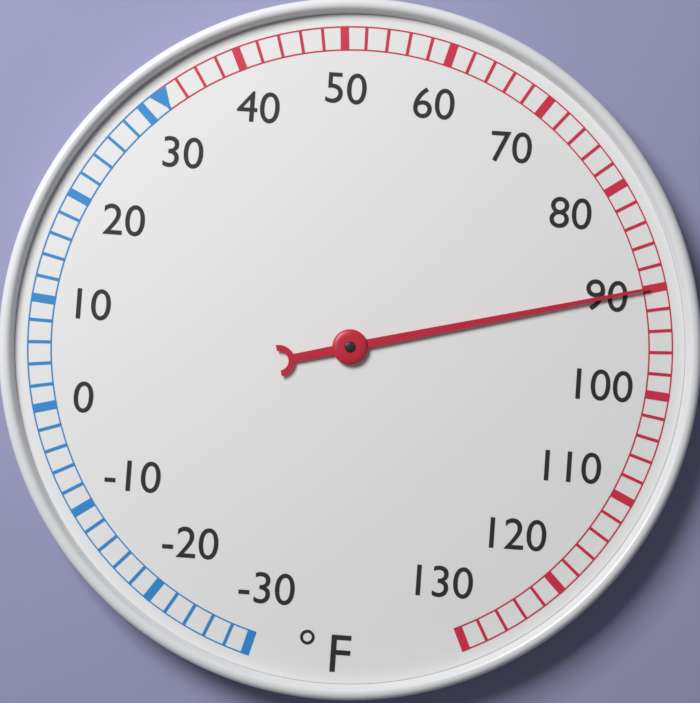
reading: 90 °F
